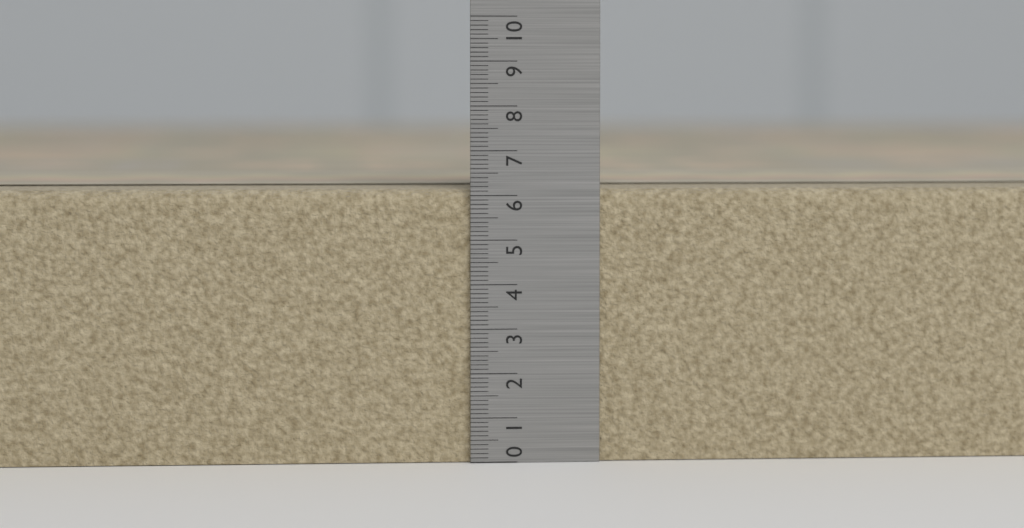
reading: 6.2 (no unit)
